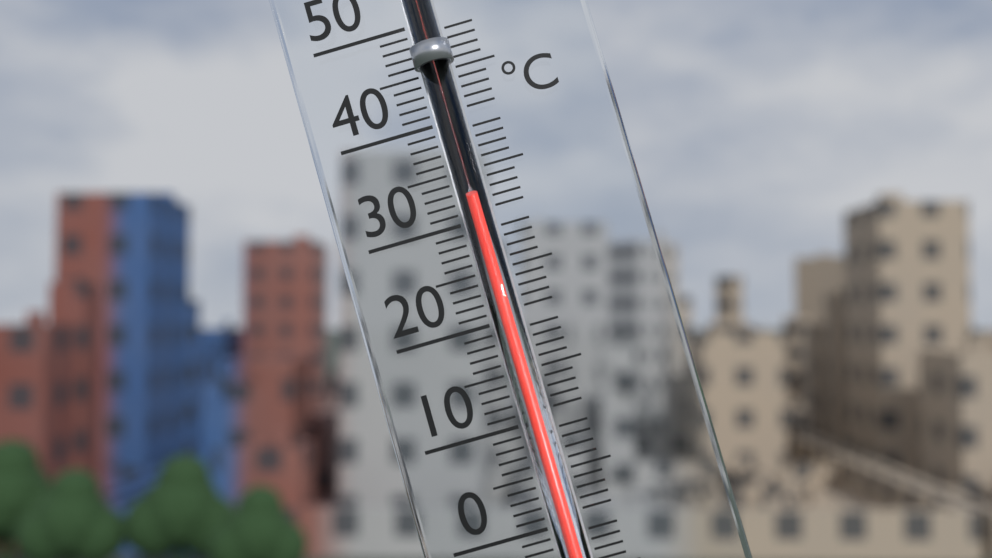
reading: 32 °C
